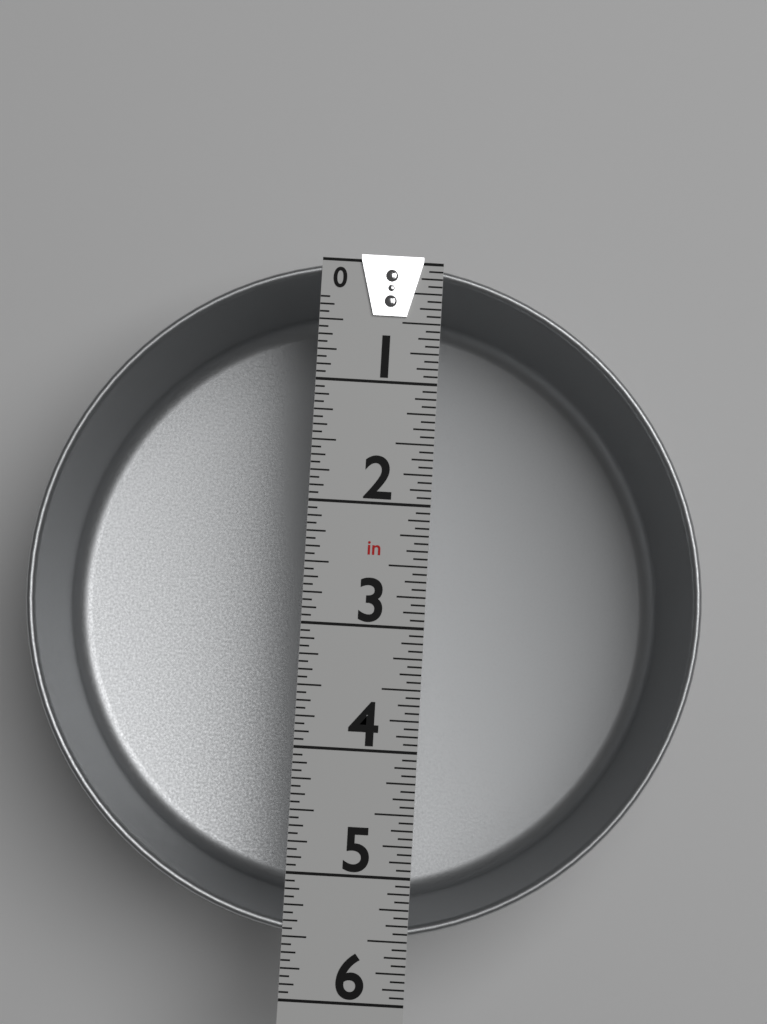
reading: 5.5000 in
